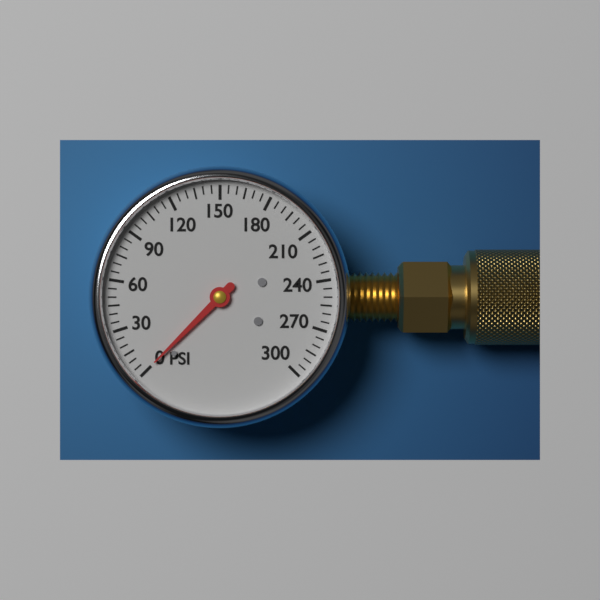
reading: 0 psi
